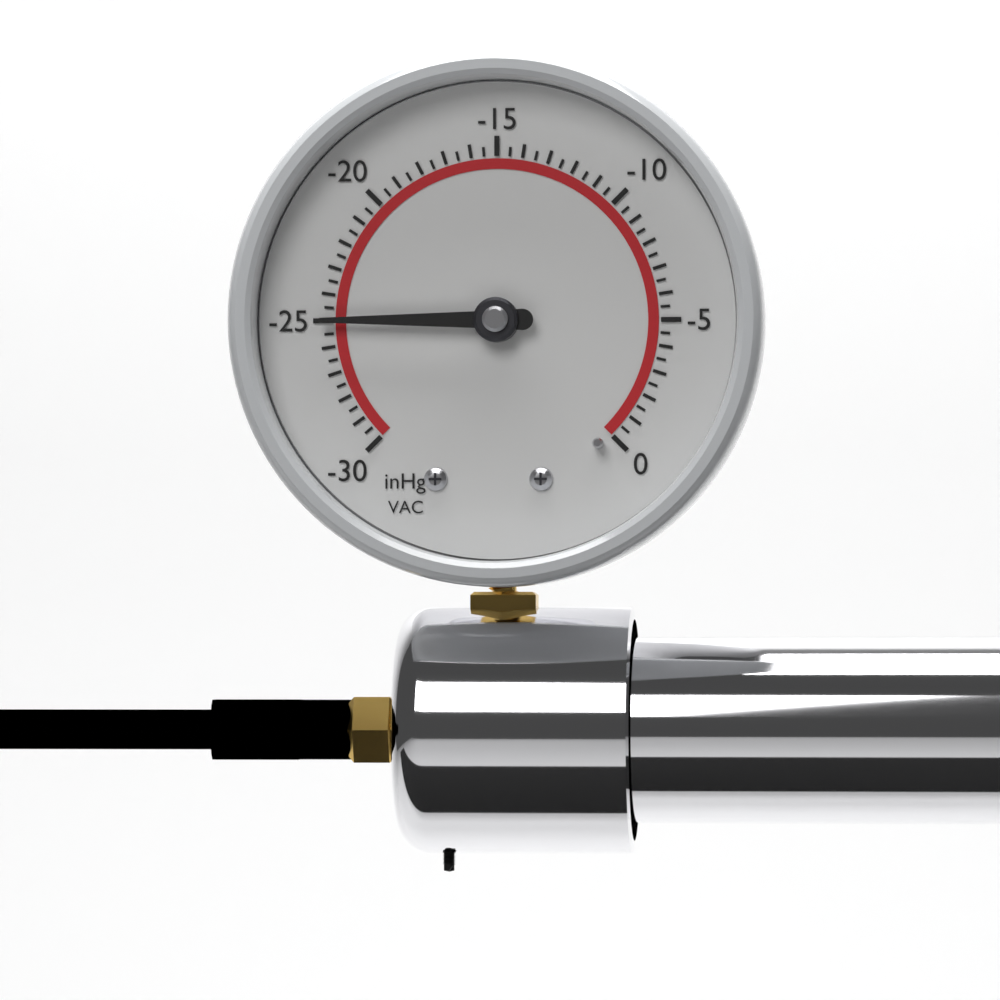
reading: -25.0 inHg
